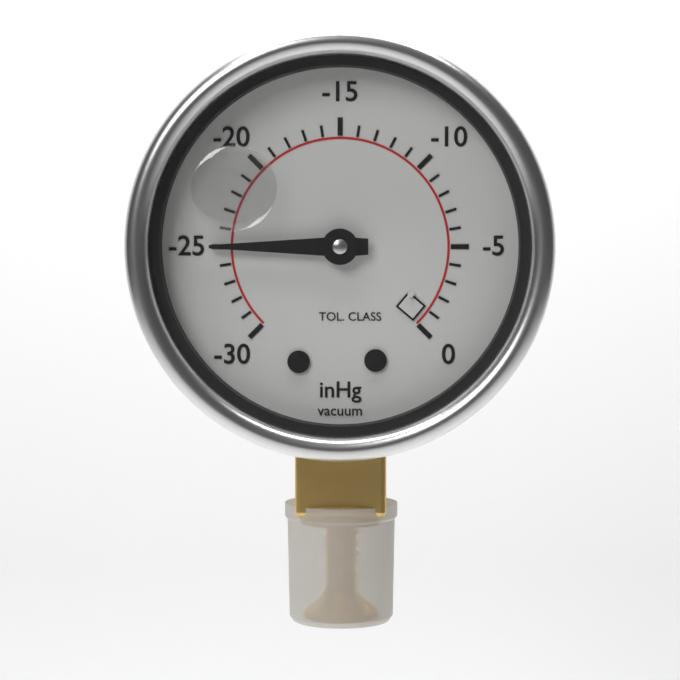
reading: -25 inHg
